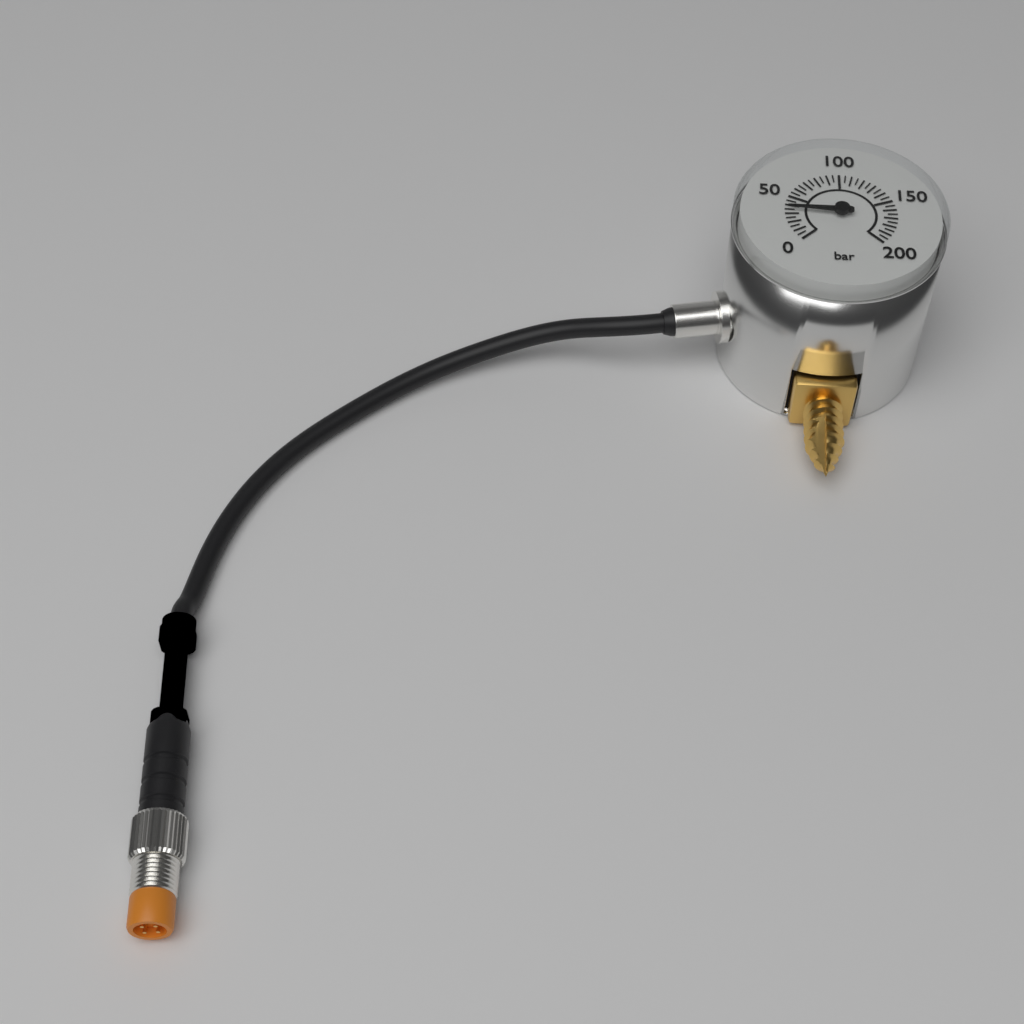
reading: 35 bar
